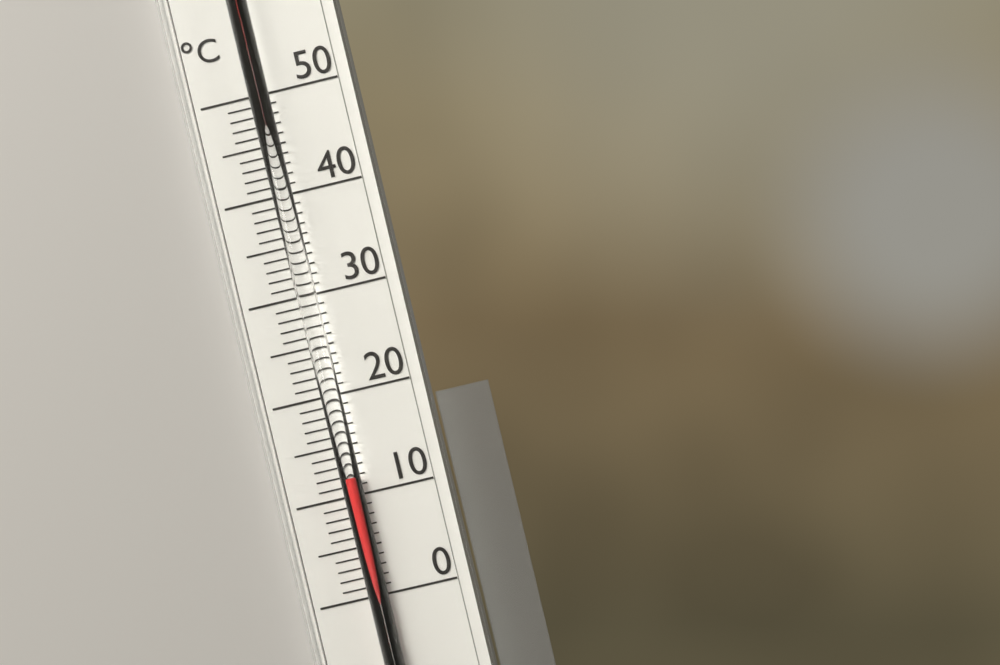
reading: 12 °C
